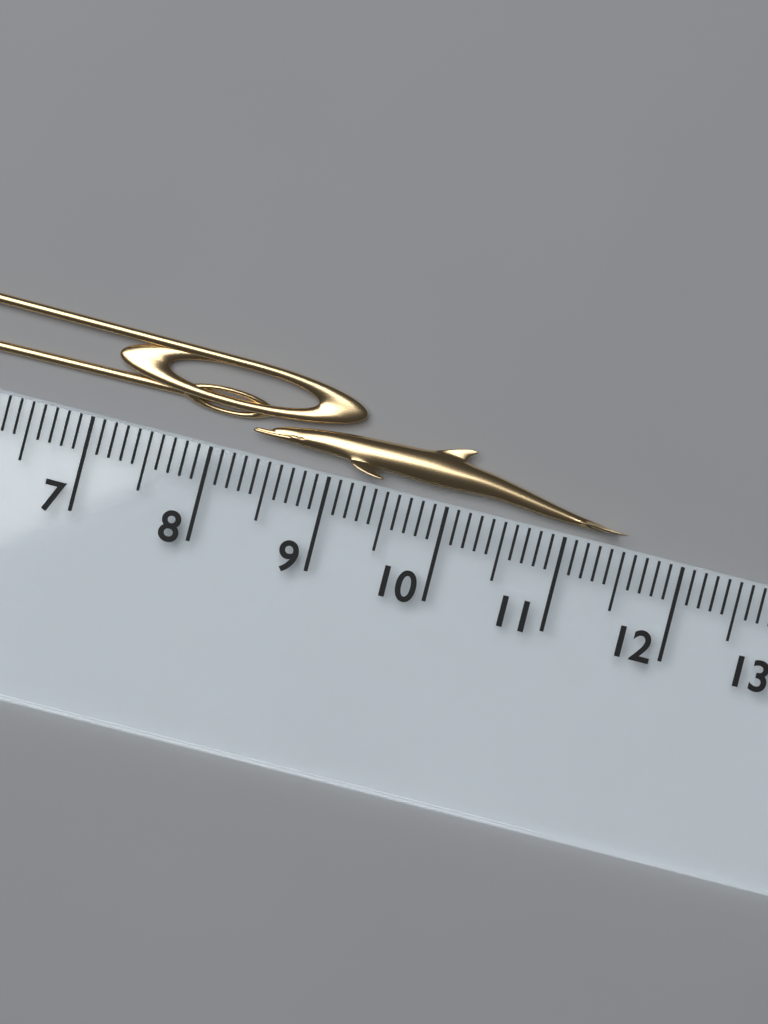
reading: 11.5 cm
